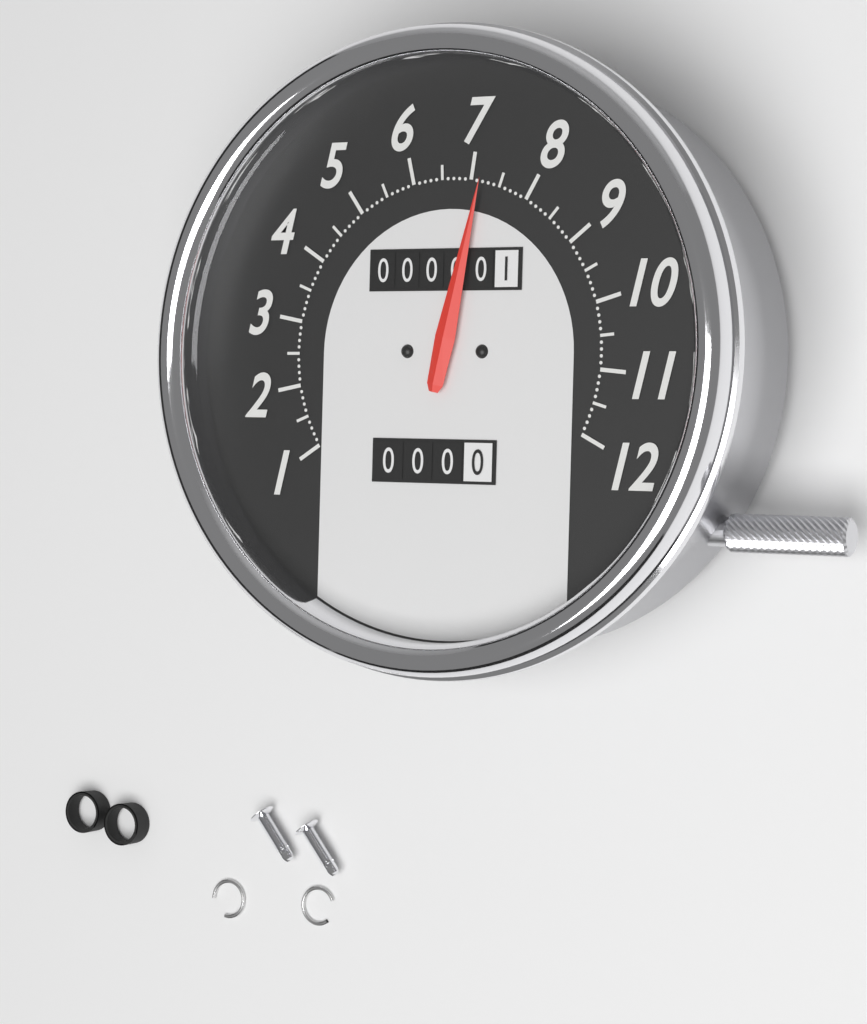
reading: 7.2 (no unit)
